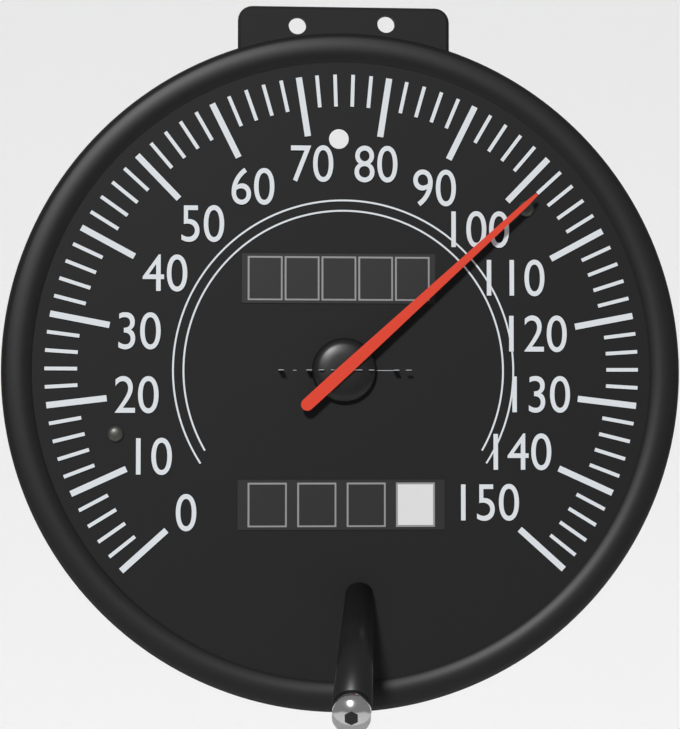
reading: 102 mph
